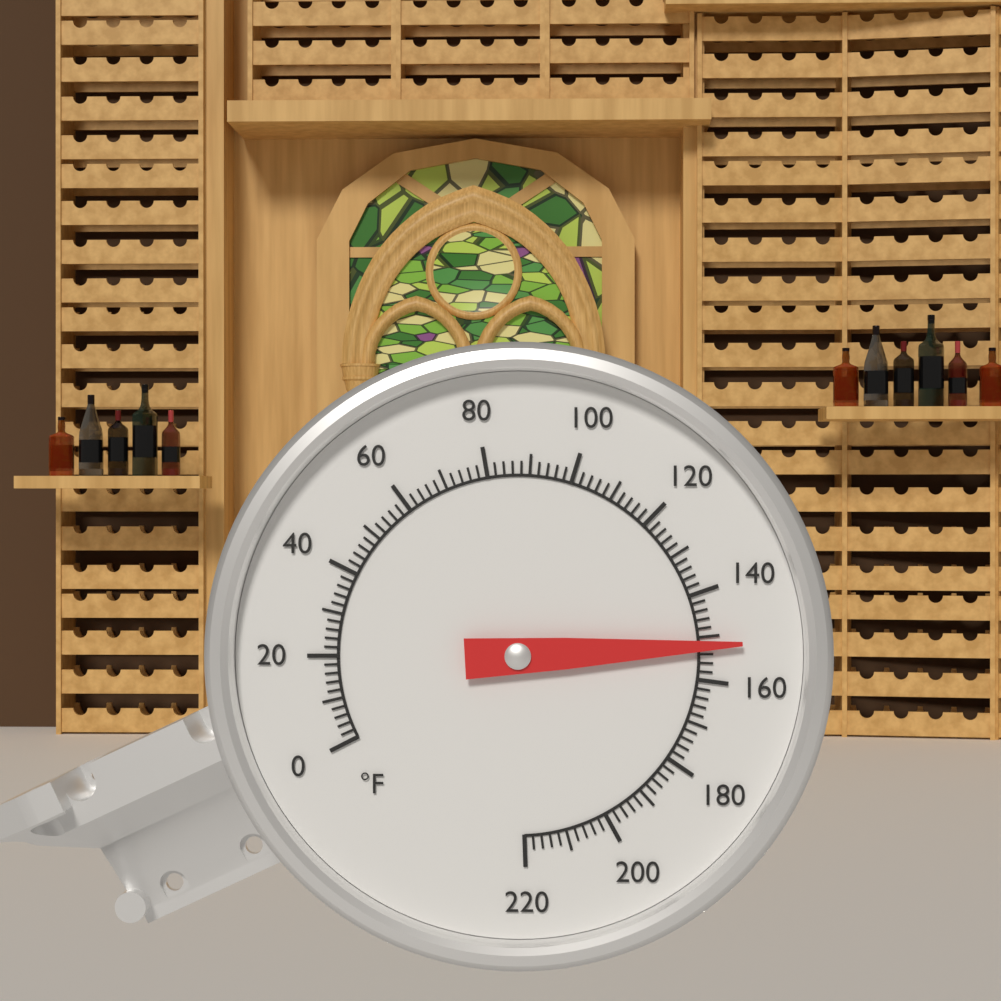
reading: 152 °F
